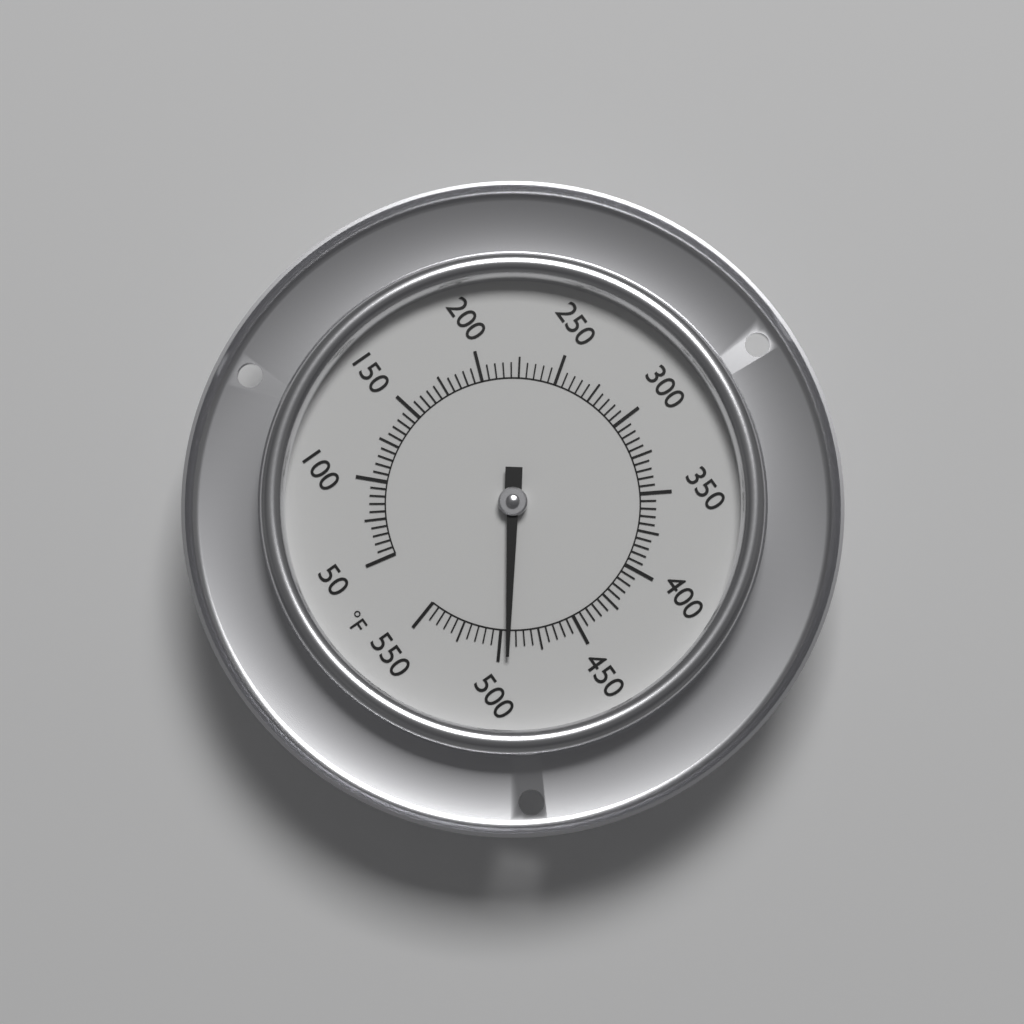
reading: 495 °F
